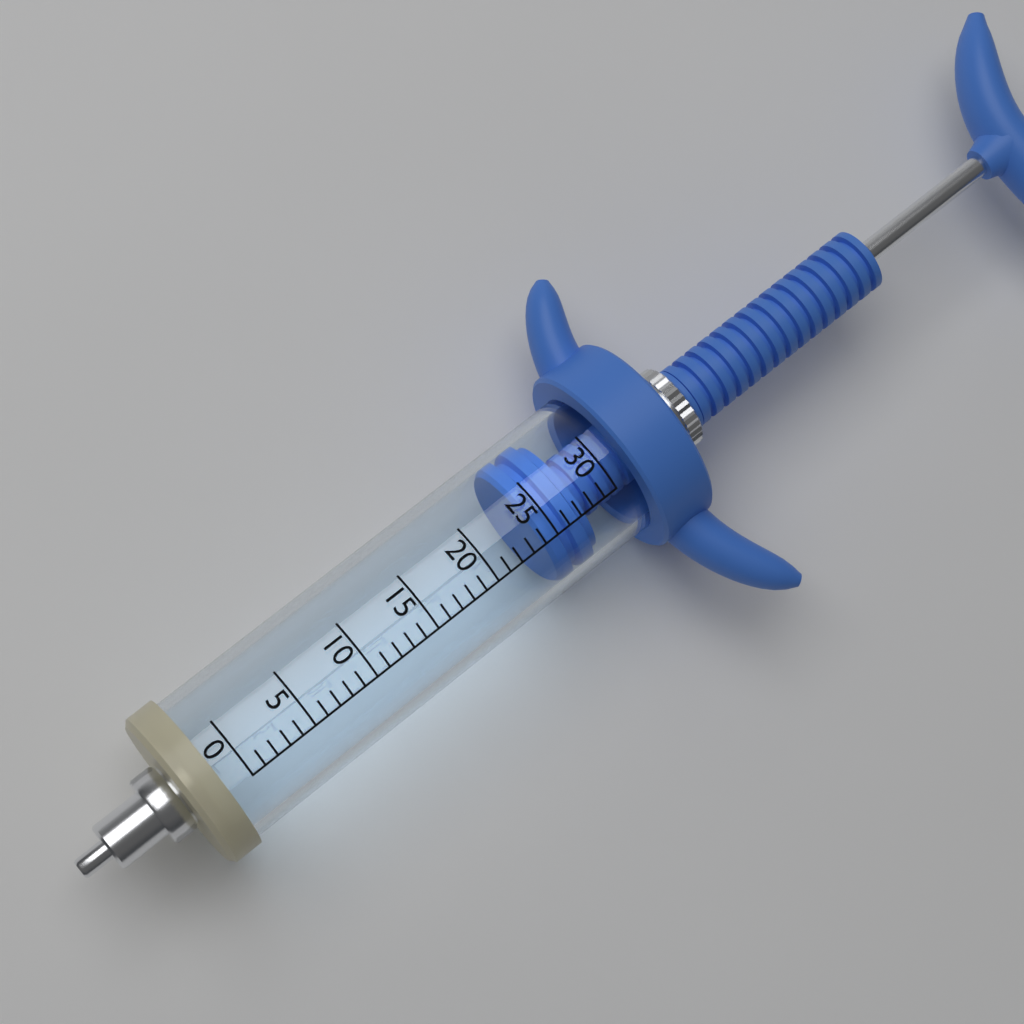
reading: 24 (no unit)
